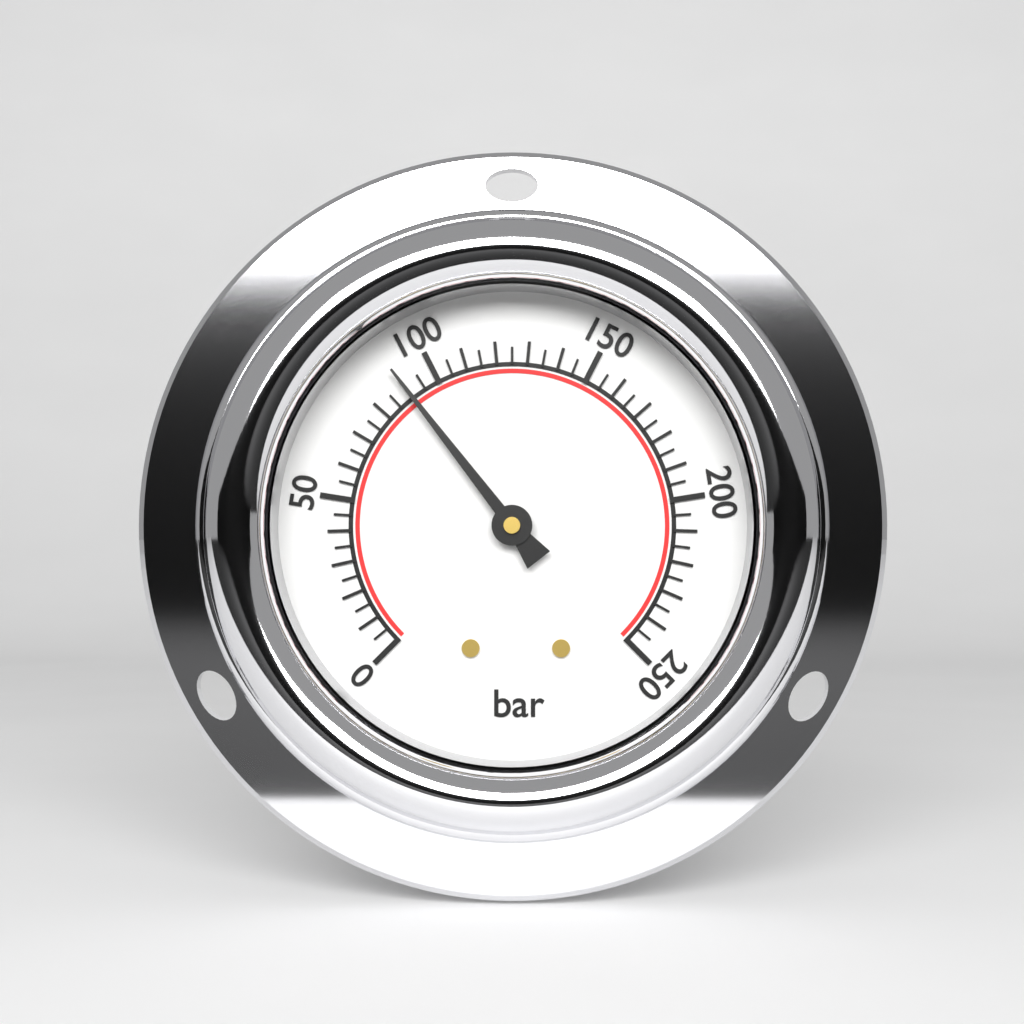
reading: 90 bar
